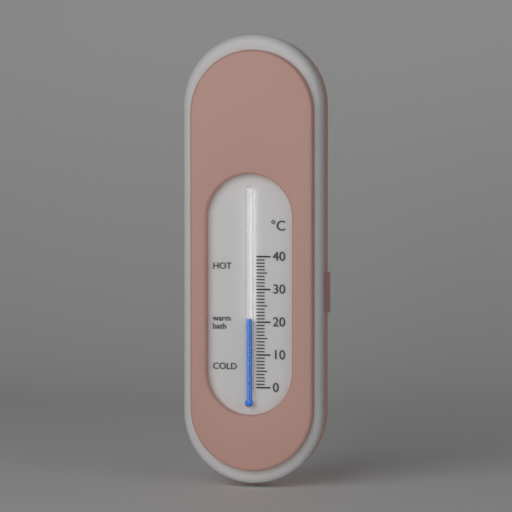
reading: 21 °C
